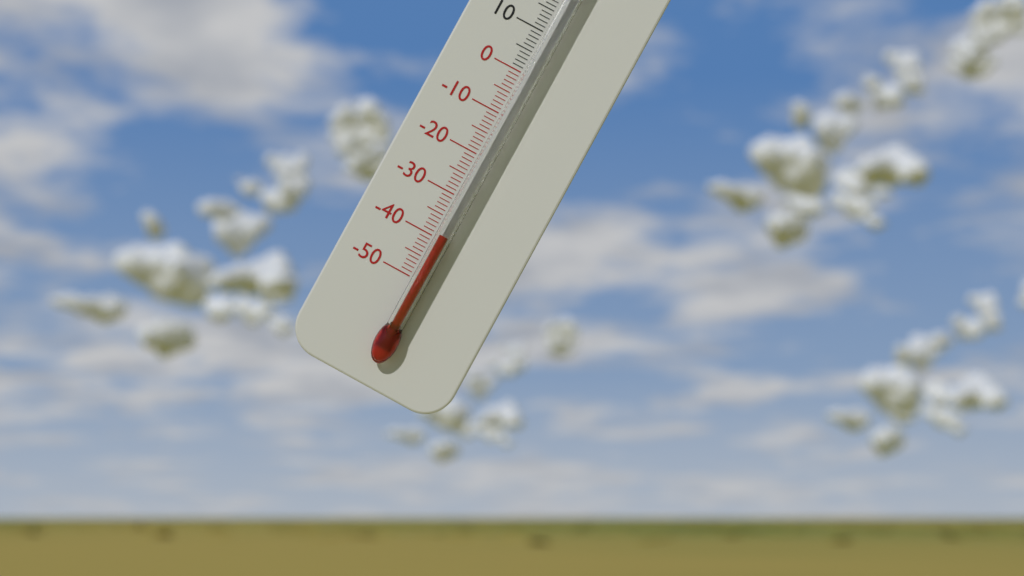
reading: -39 °C
